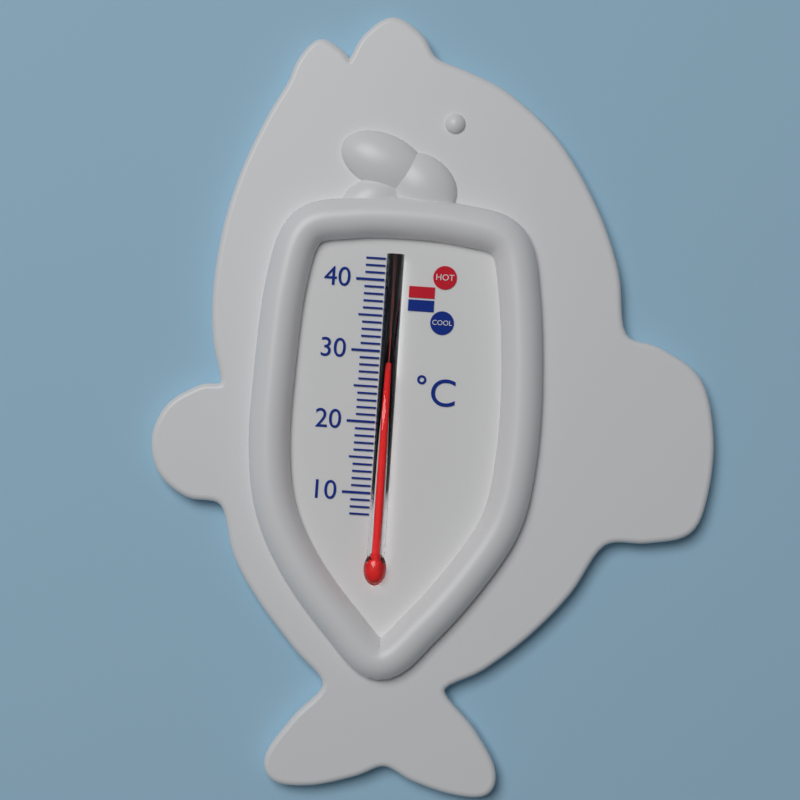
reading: 27 °C
